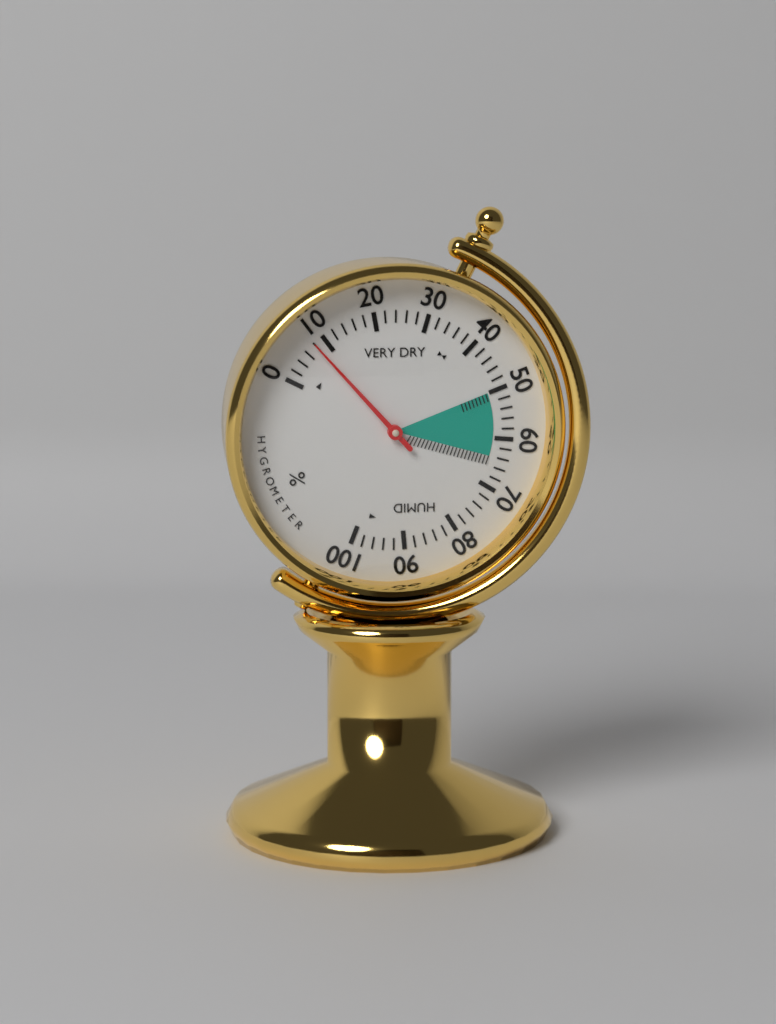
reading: 8 %
